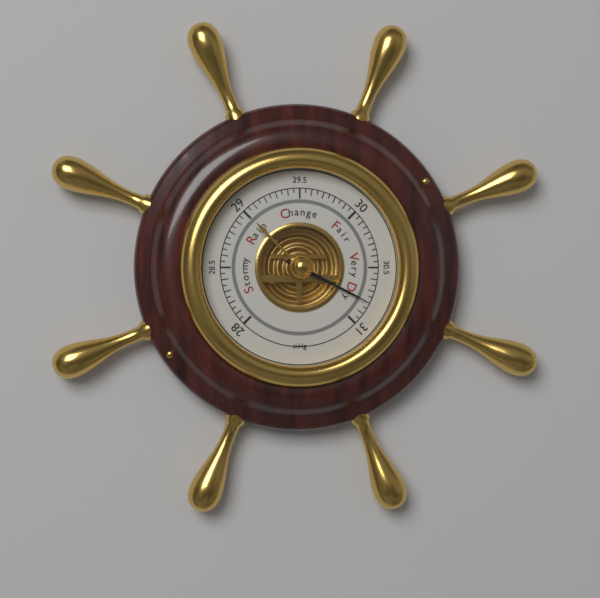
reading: 30.80 inHg
